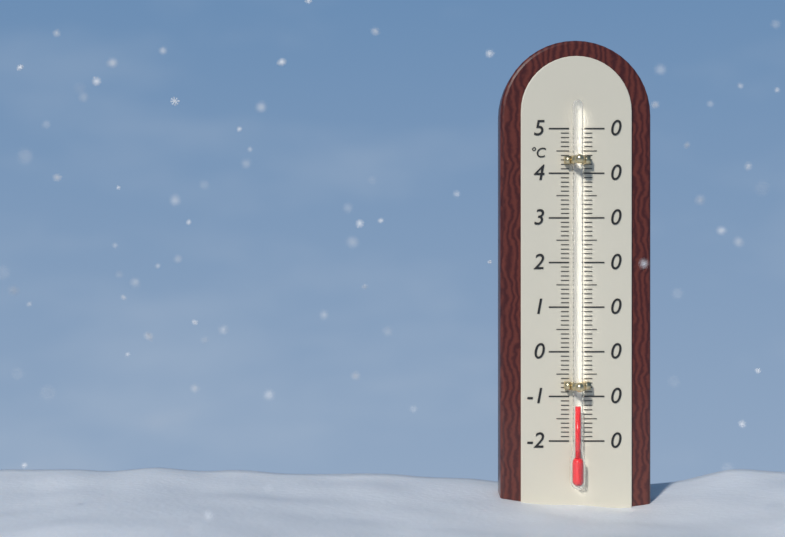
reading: -12 °C
